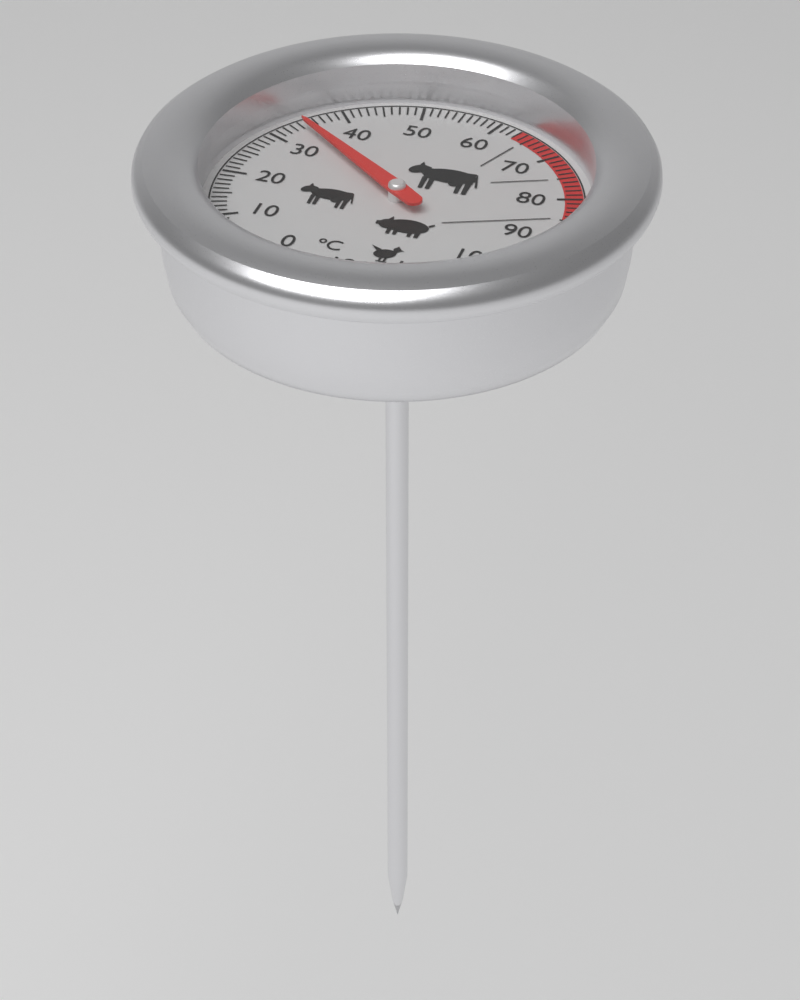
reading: 34 °C
